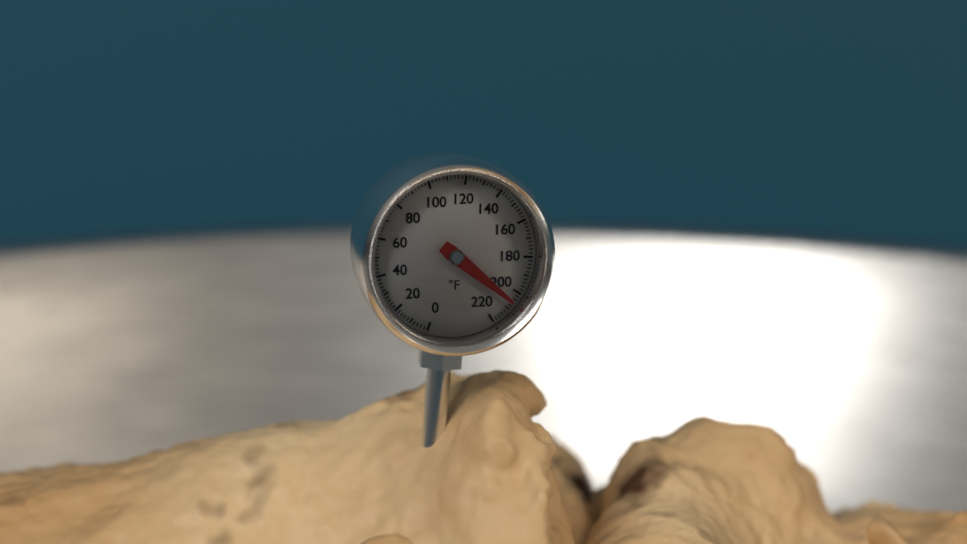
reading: 206 °F
